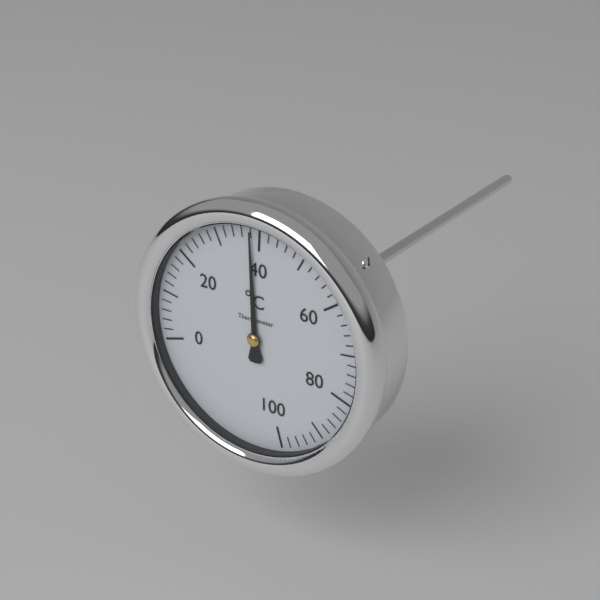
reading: 38 °C
